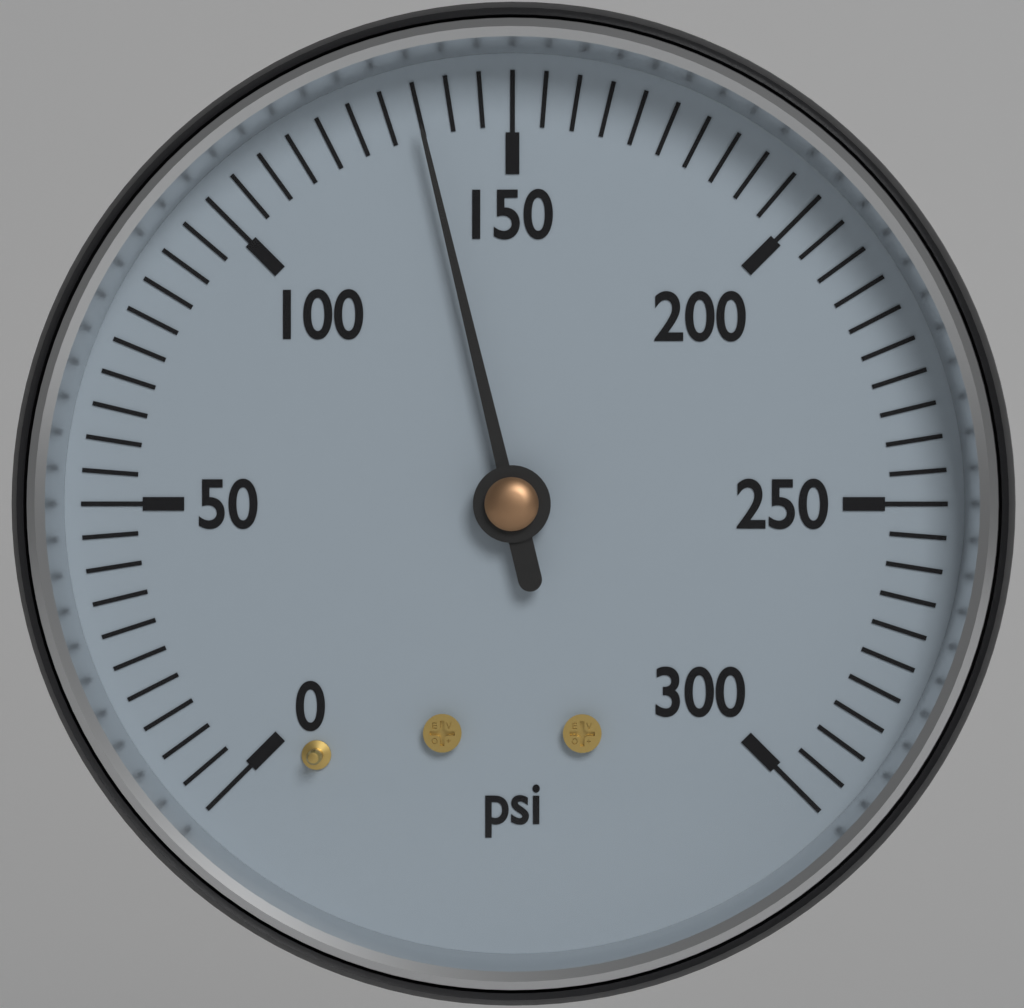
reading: 135 psi
